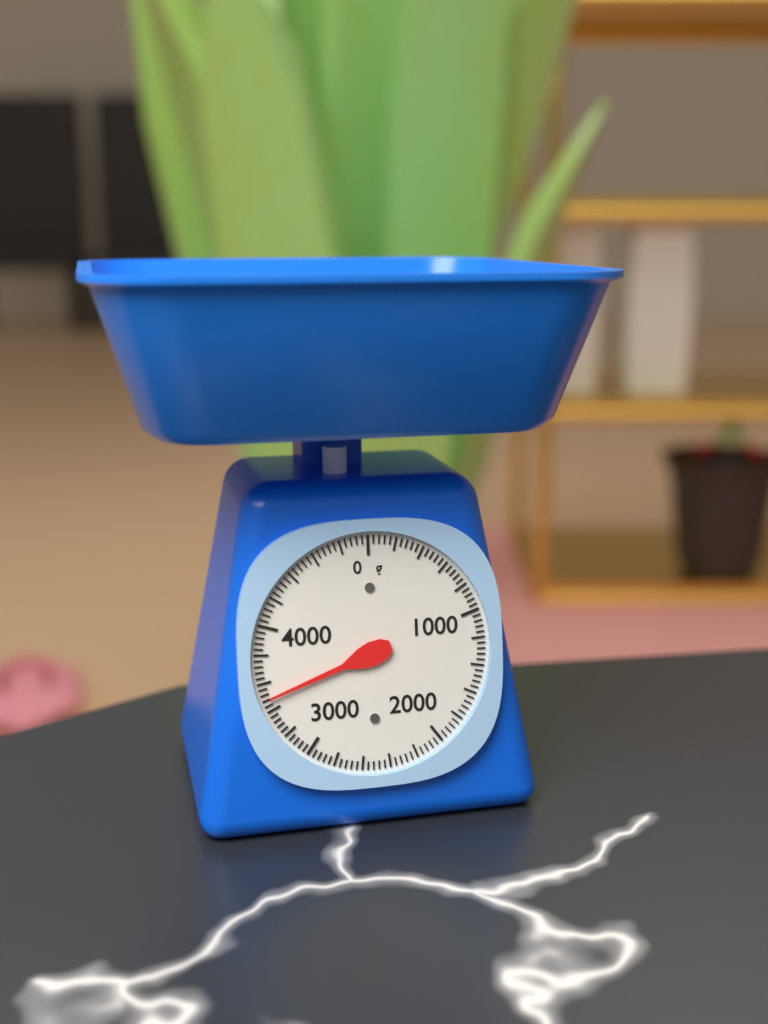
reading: 3480 g
